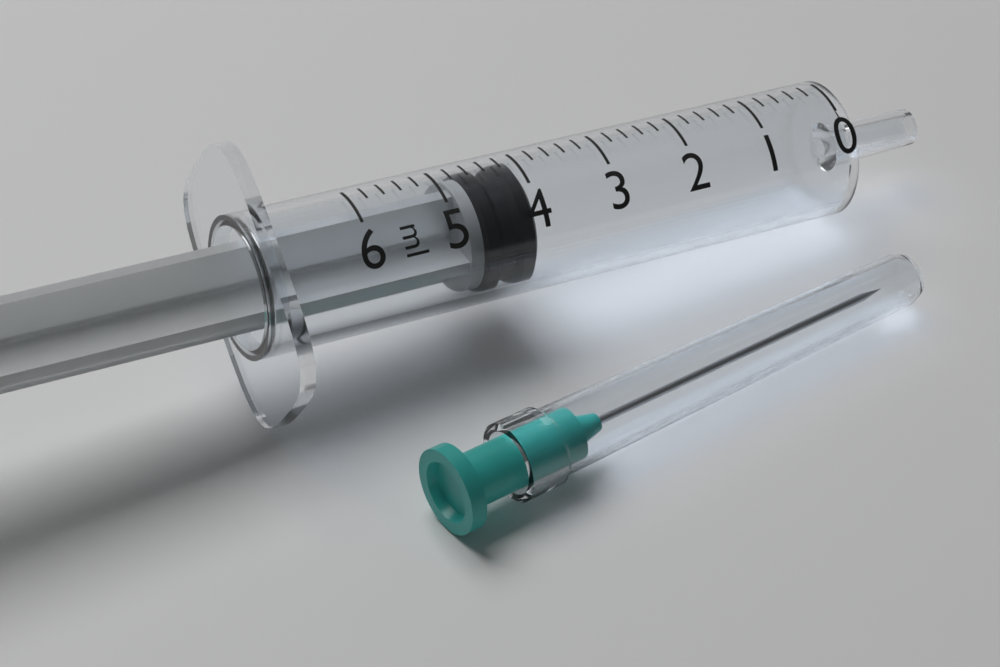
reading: 4.0 ml
